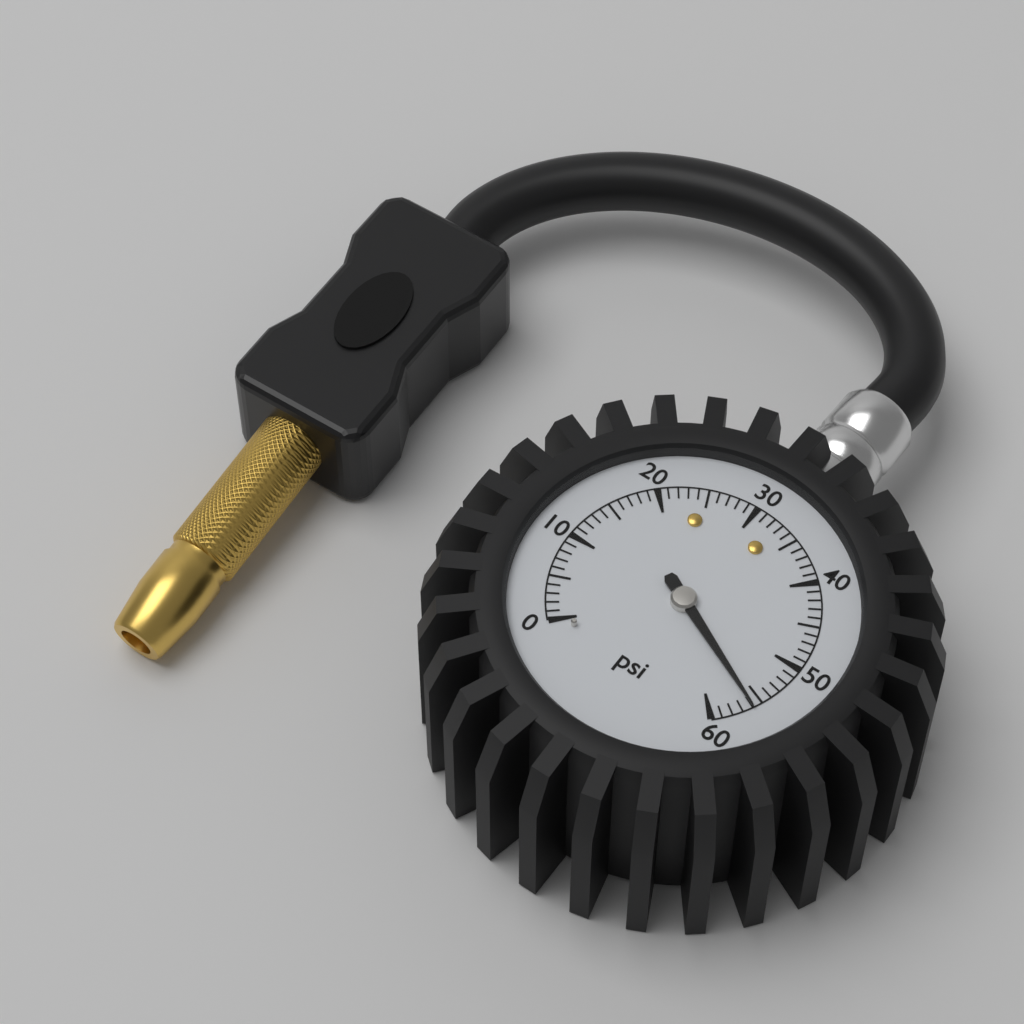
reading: 56 psi
